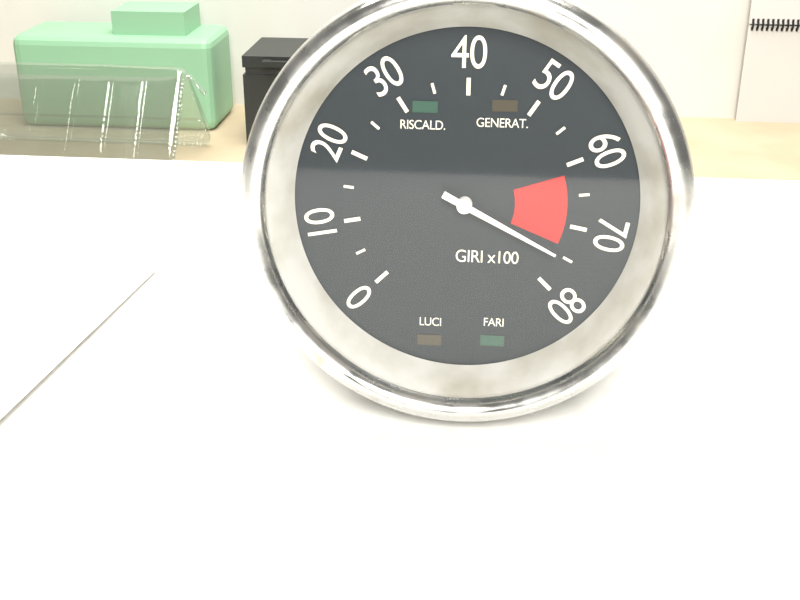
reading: 7500 giri
